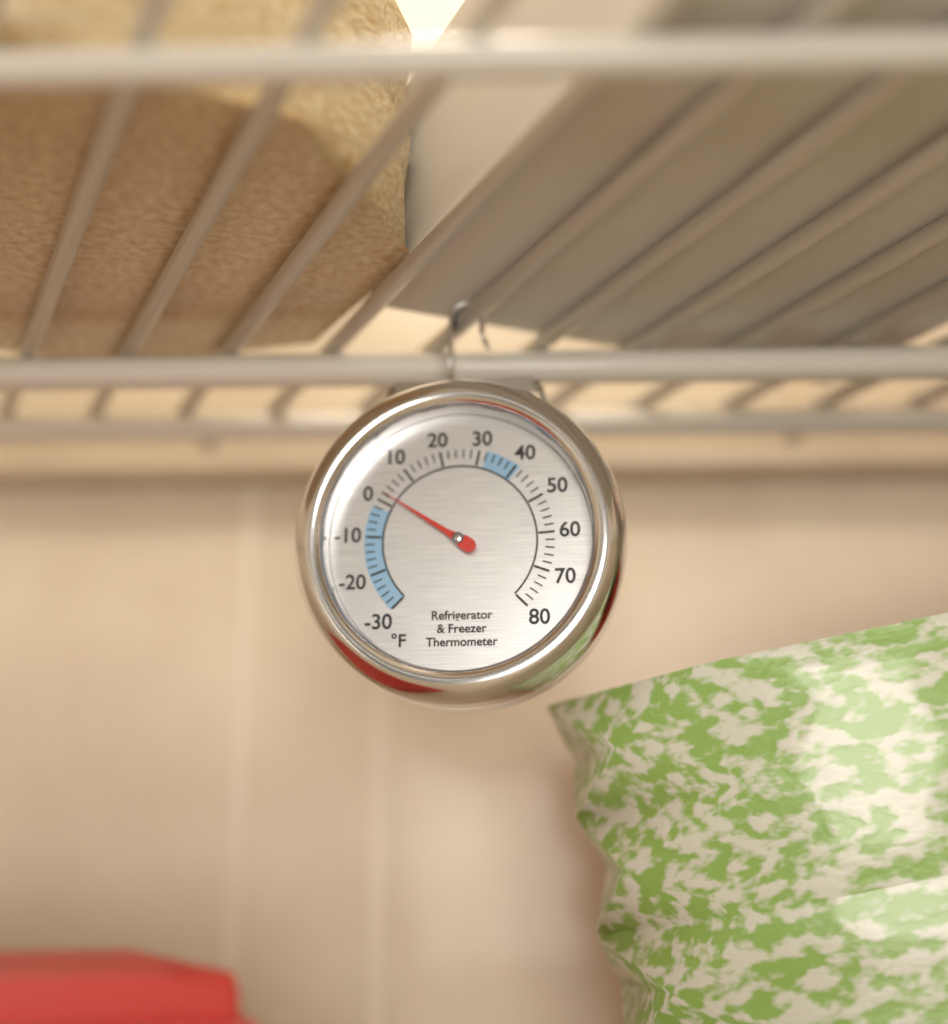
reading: 2 °F
